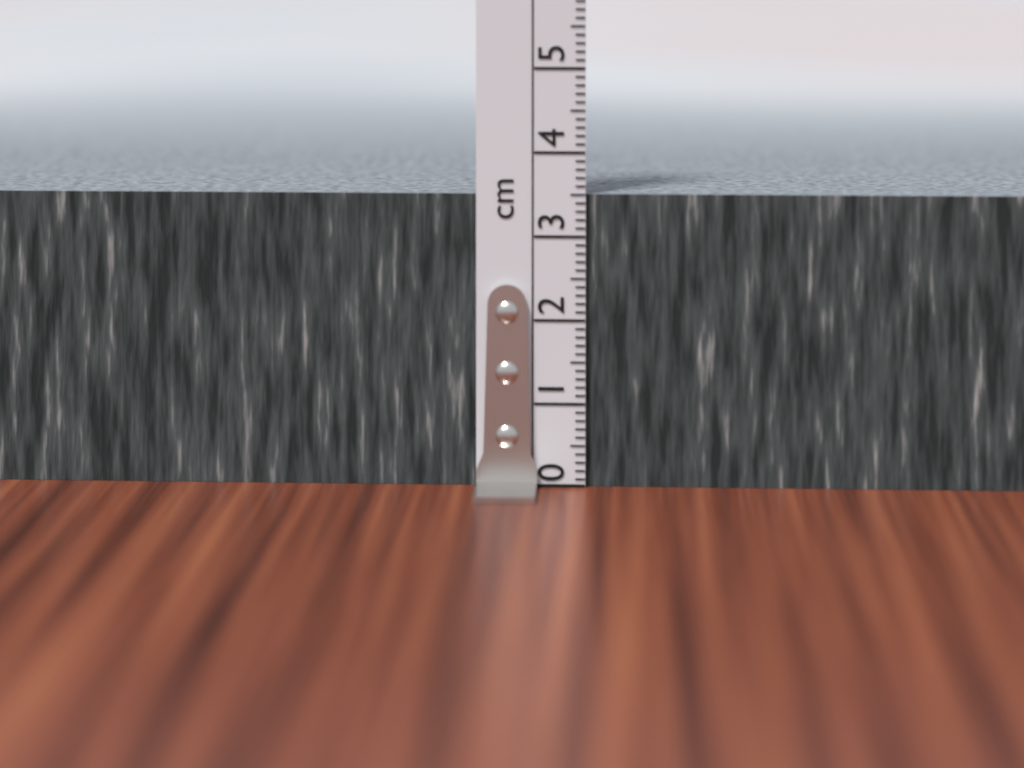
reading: 3.5 cm
